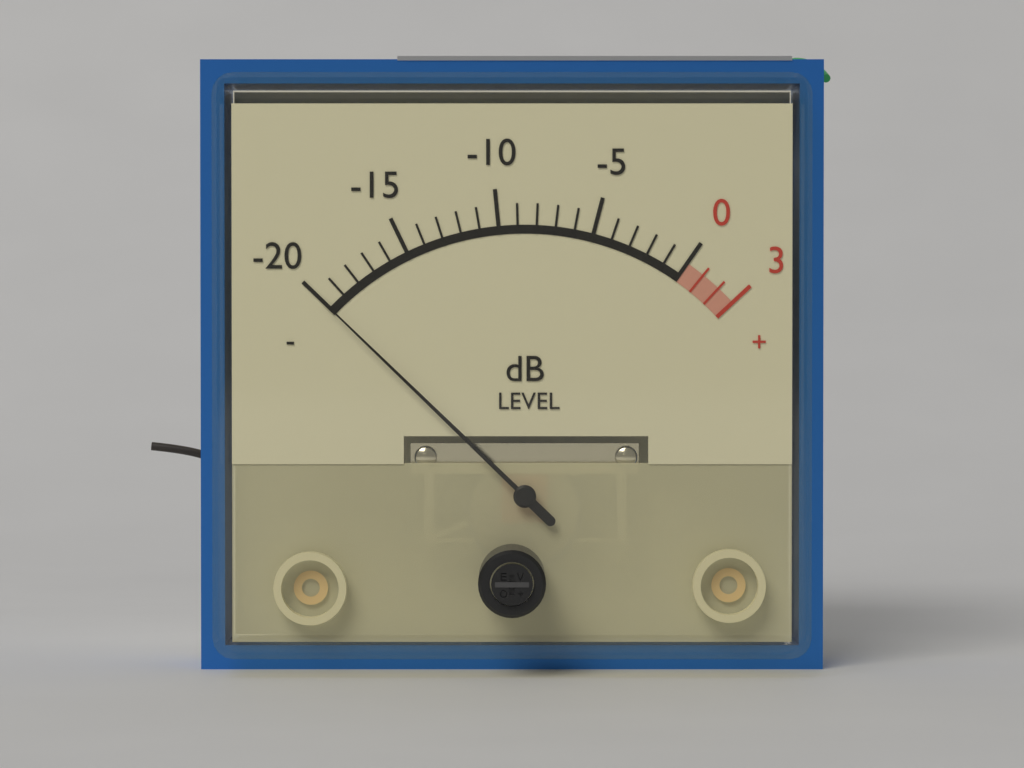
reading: -20 dB
